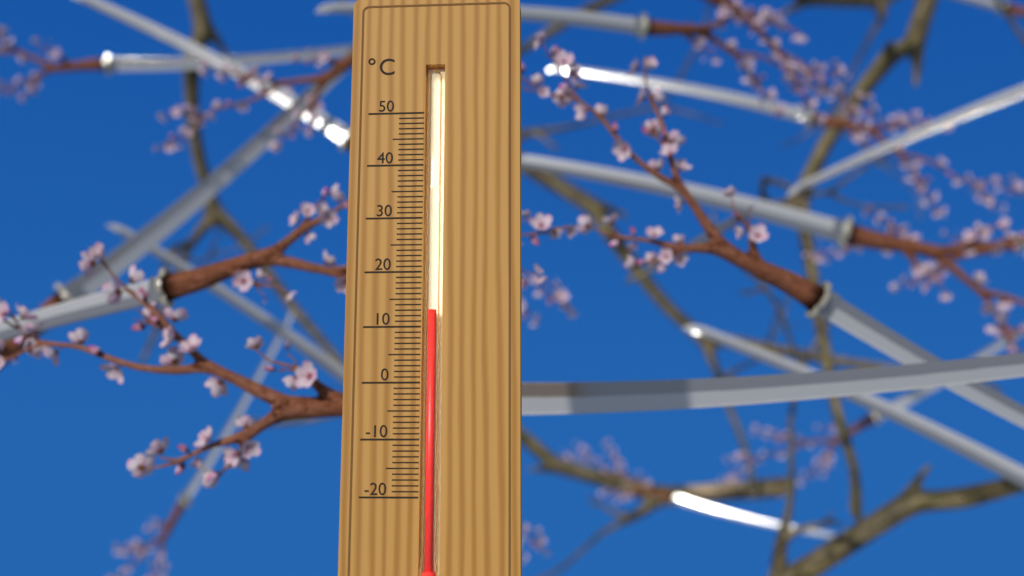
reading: 13 °C
